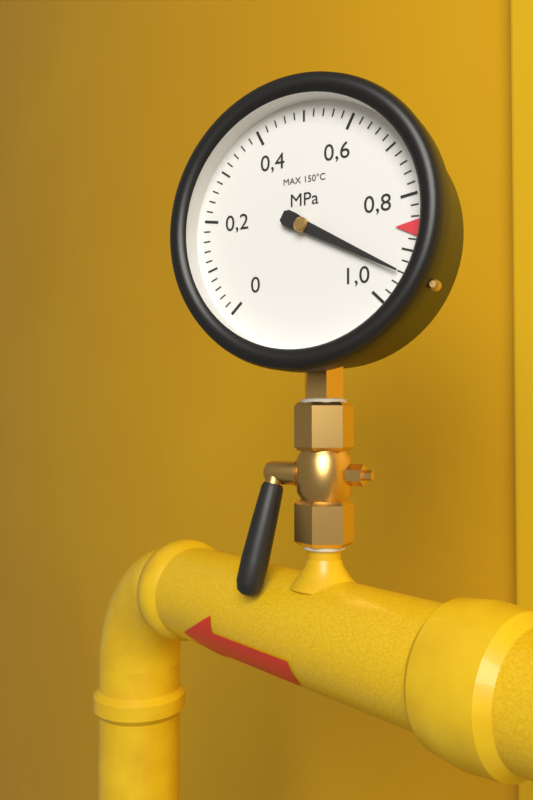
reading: 0.94 MPa
